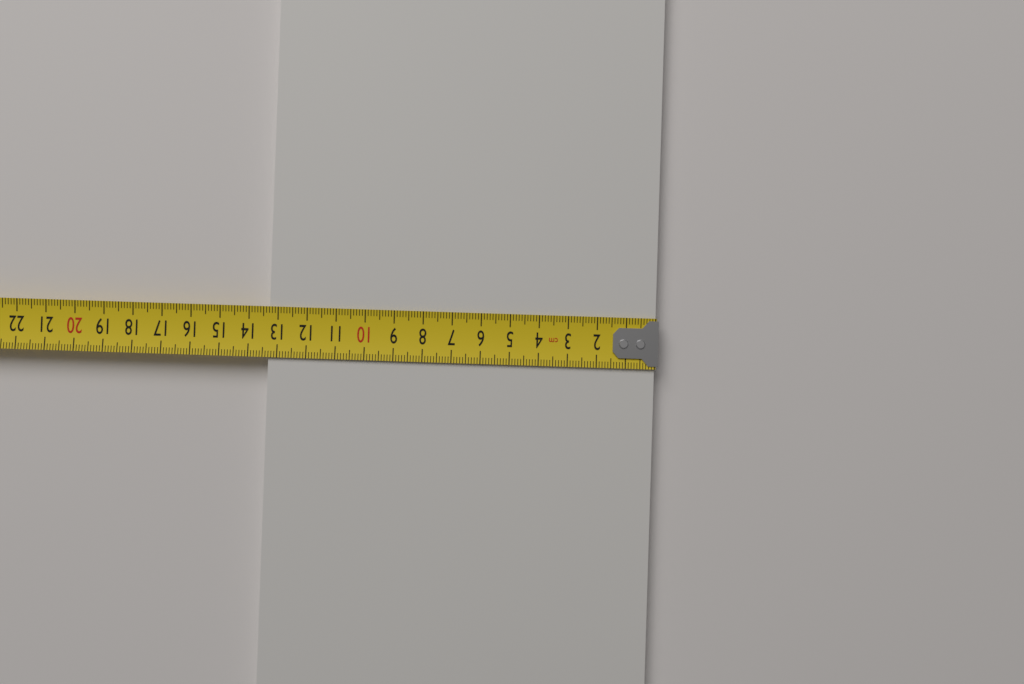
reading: 13.3 cm
